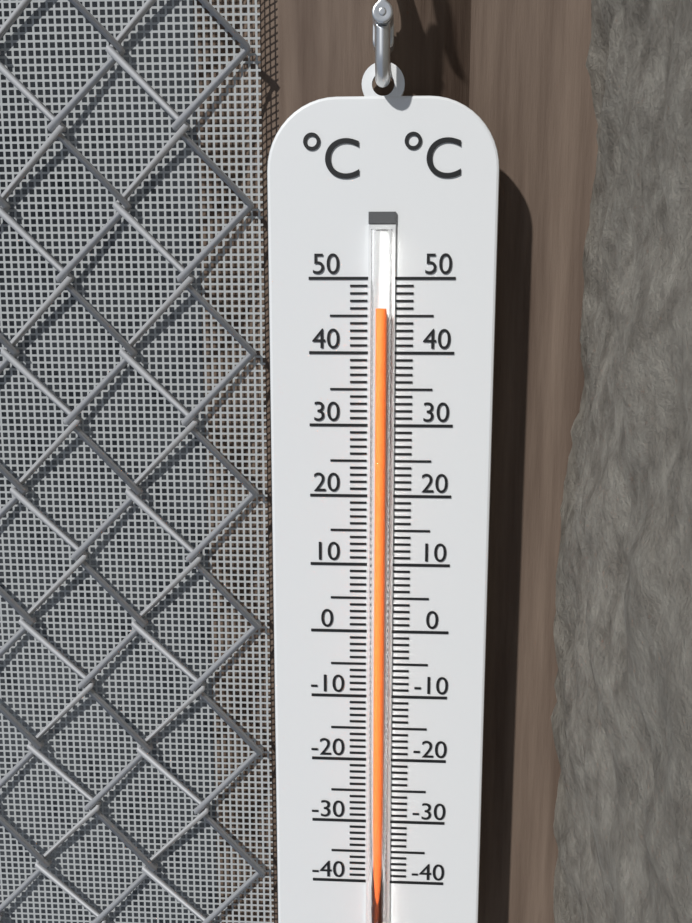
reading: 46 °C
